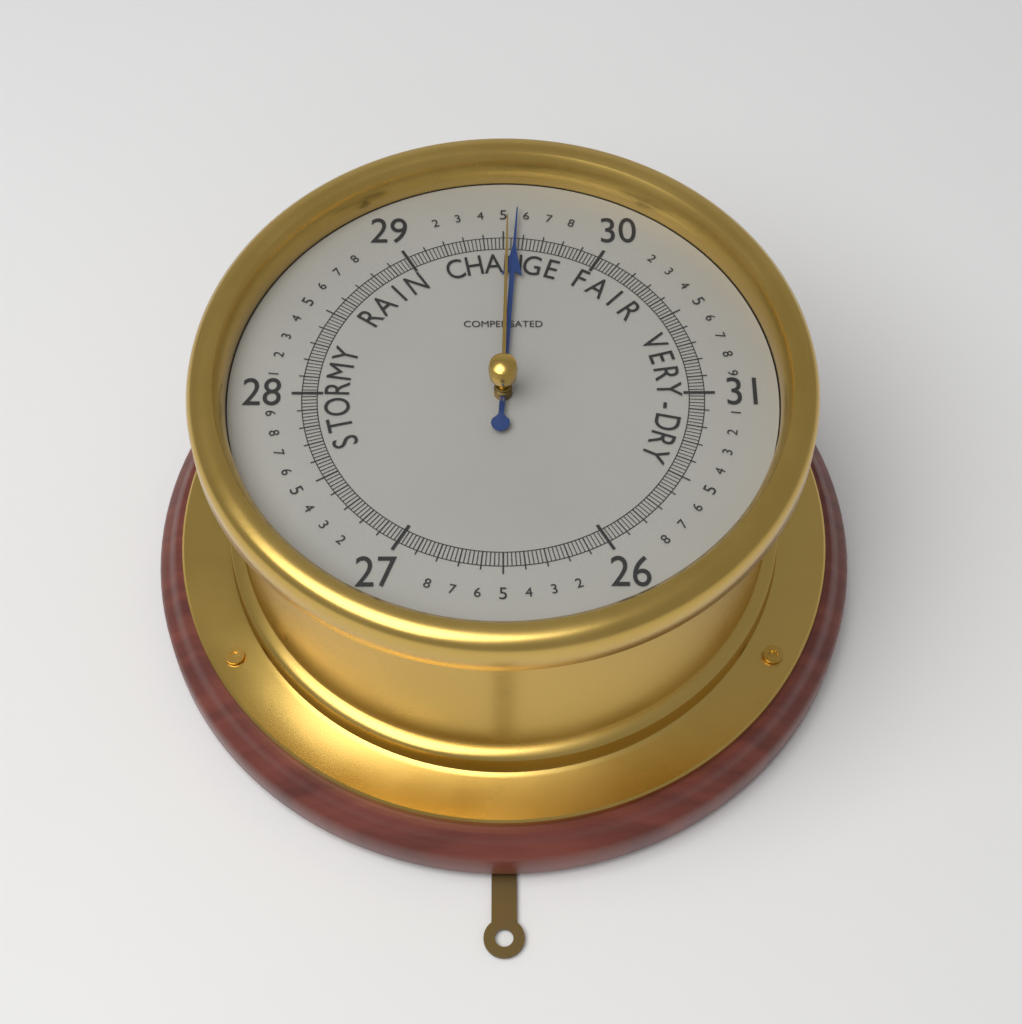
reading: 29.56 (no unit)
